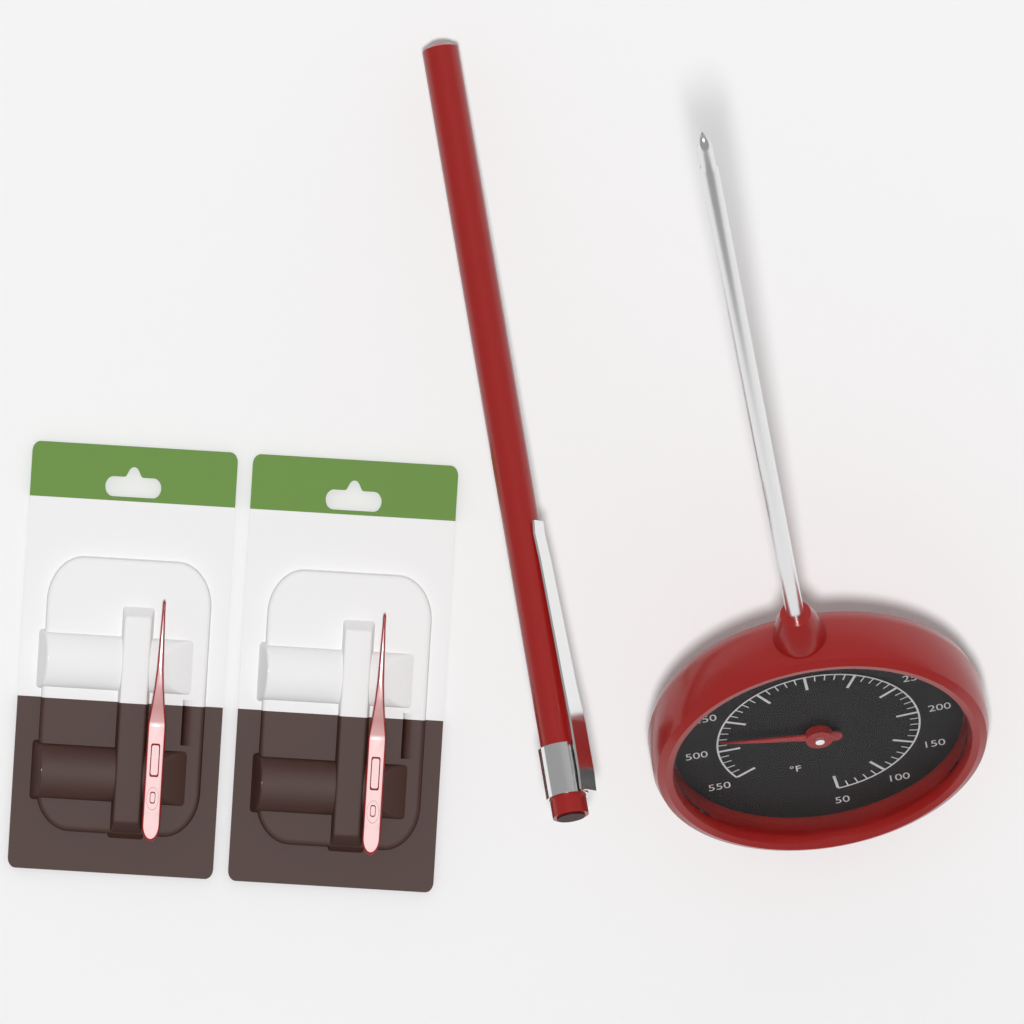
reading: 480 °F
